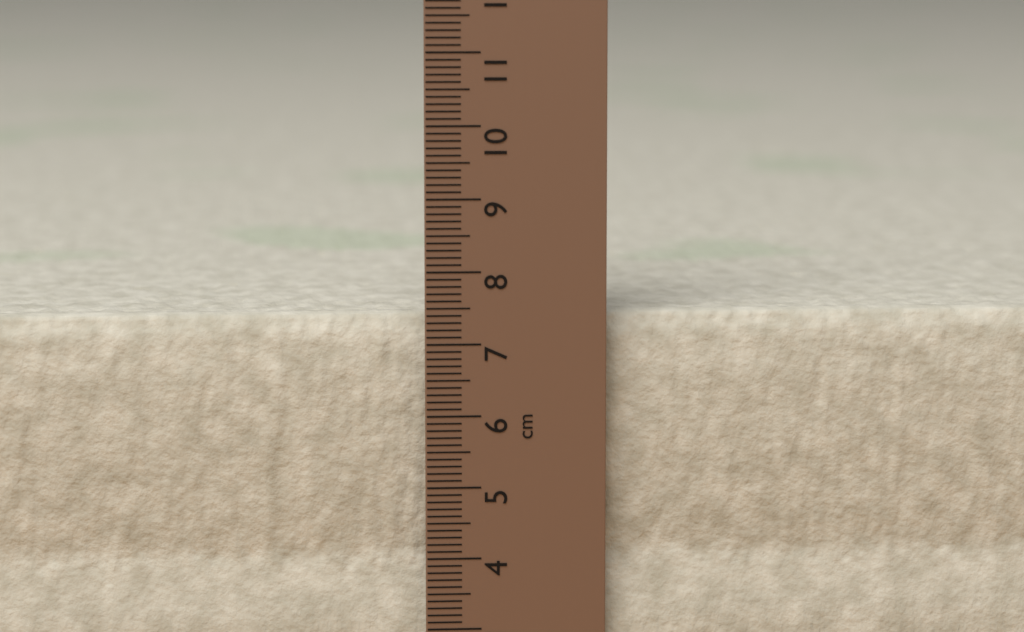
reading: 7.4 cm
